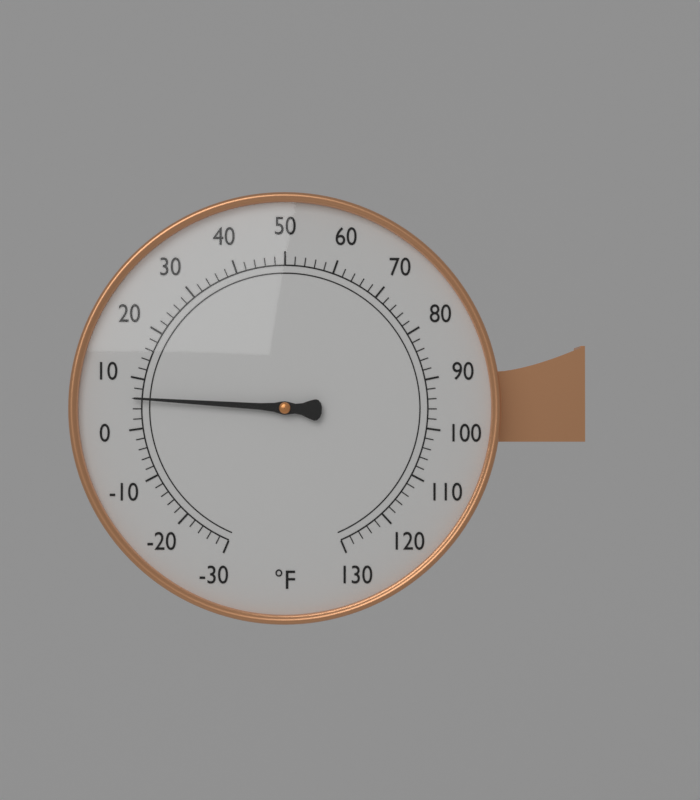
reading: 6 °F
